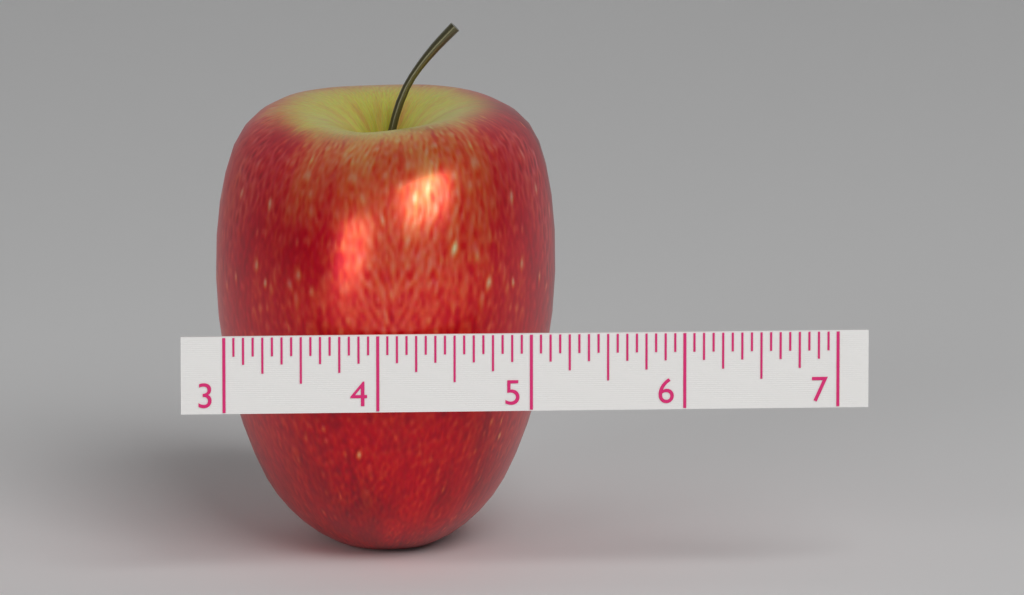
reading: 5.2500 (no unit)
